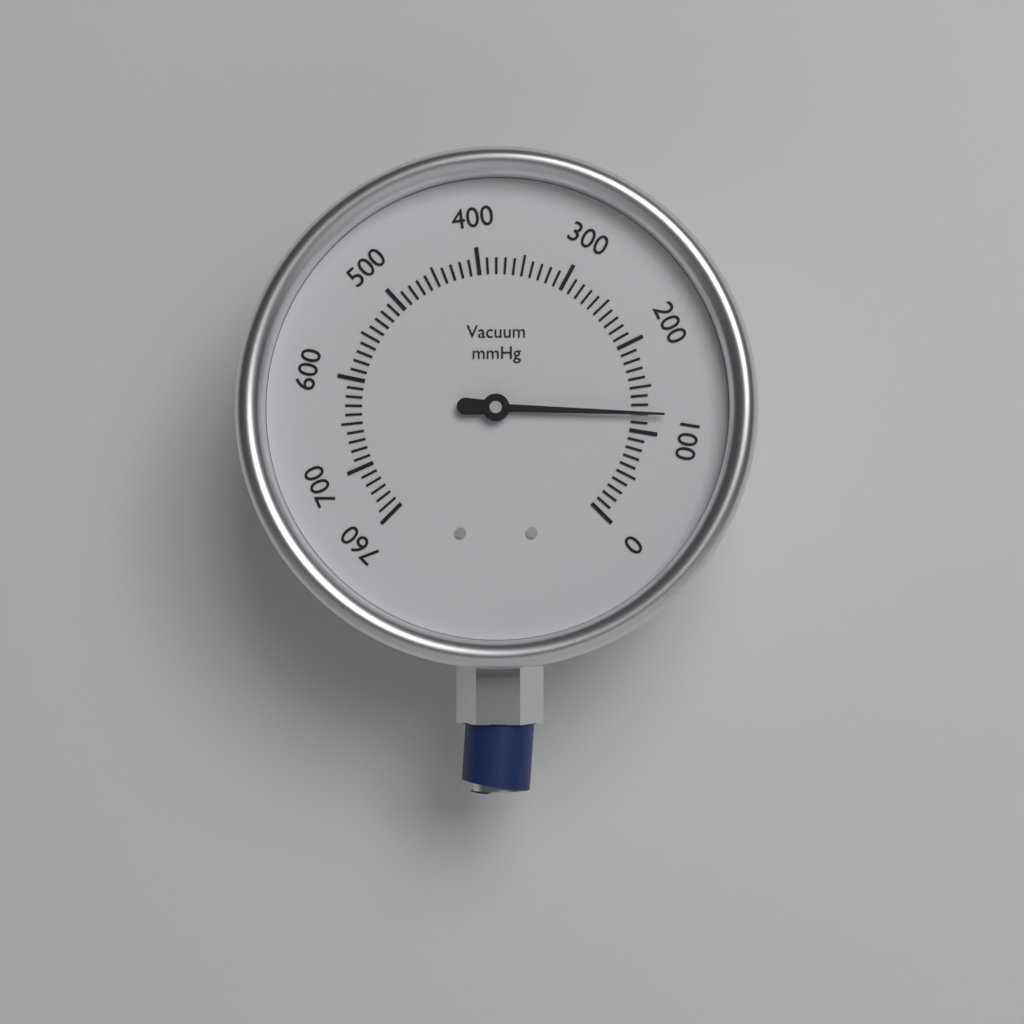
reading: 120 mmHg
